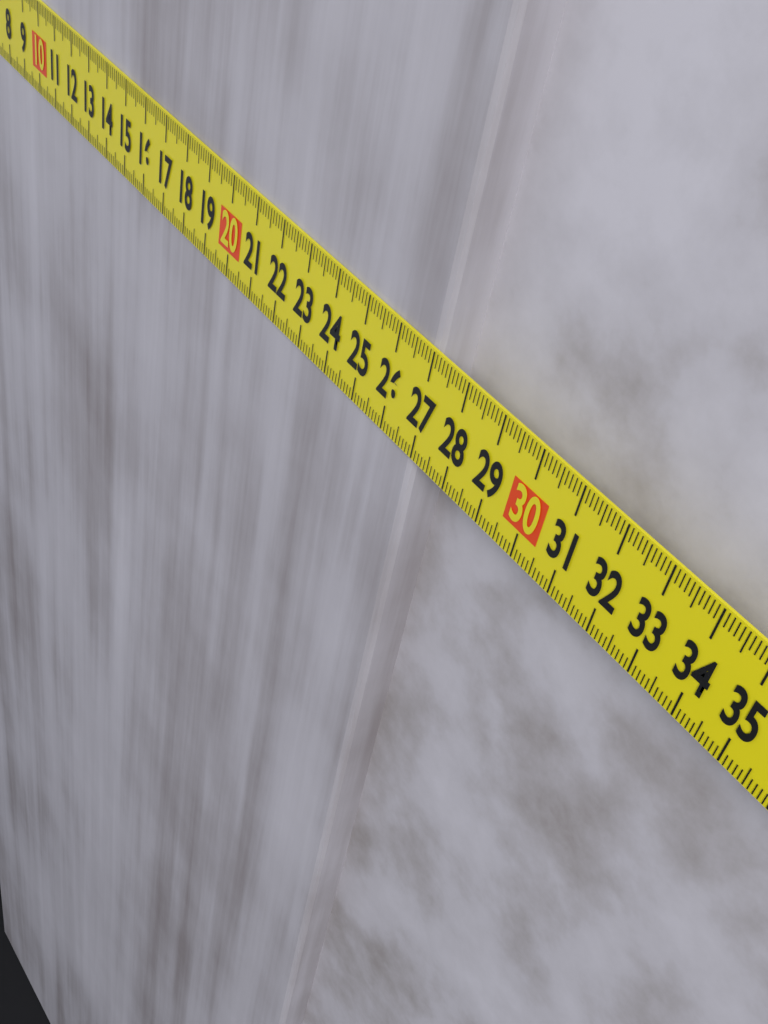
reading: 27.0 cm
